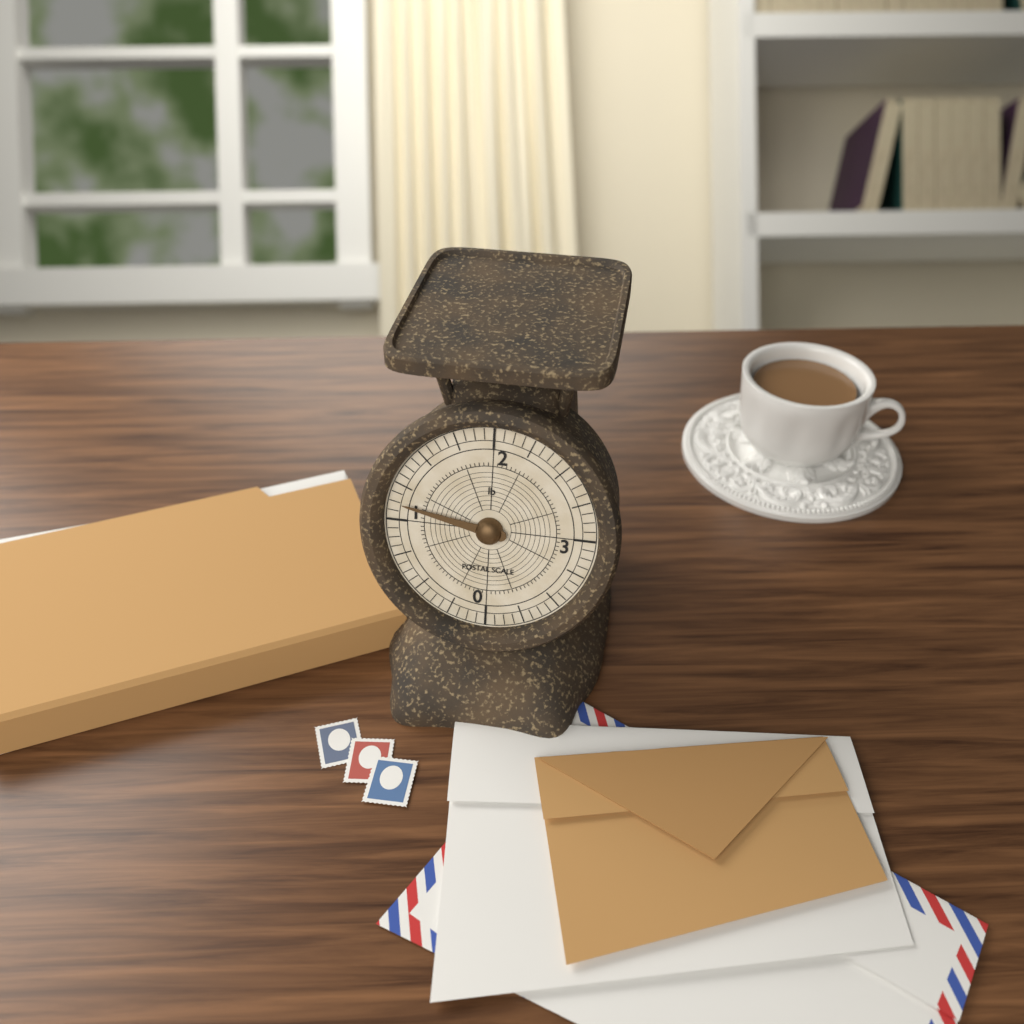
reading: 1.1250 lb
